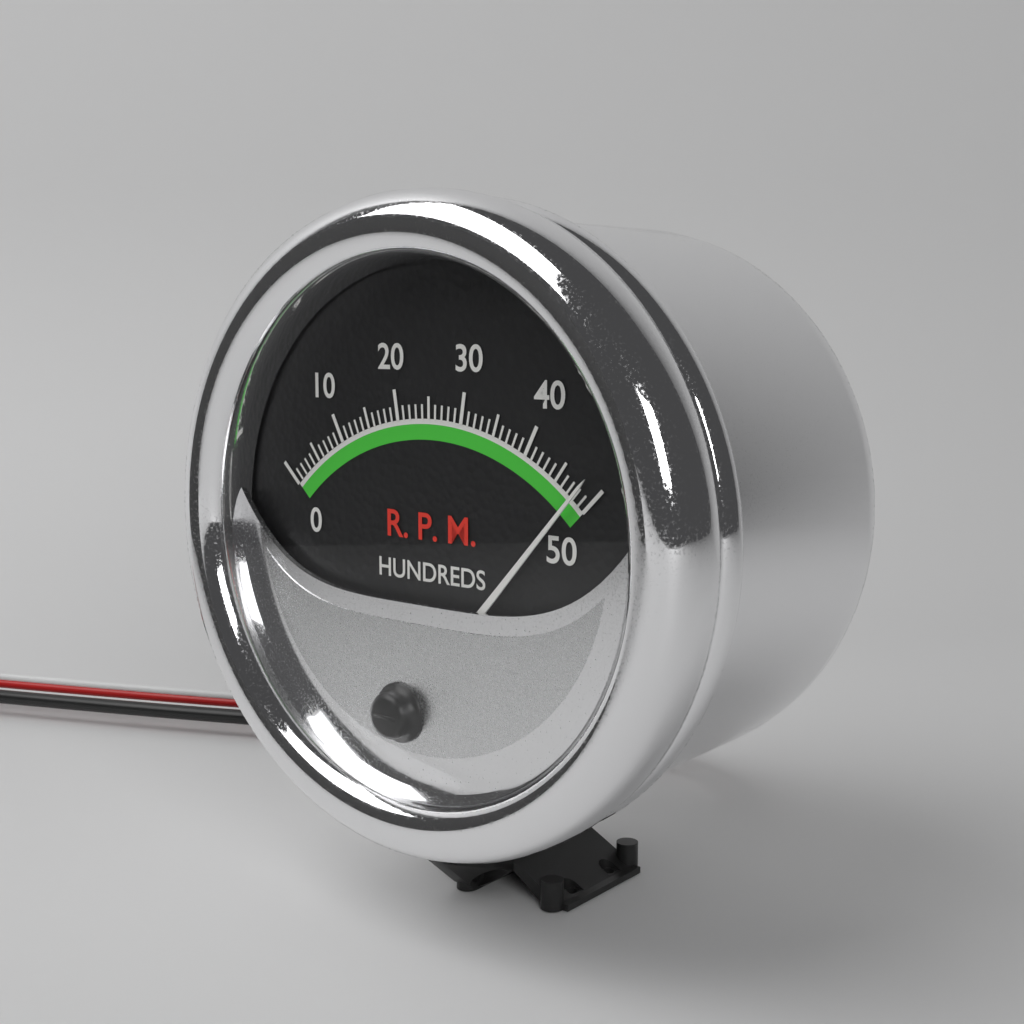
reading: 48 RPM x100
